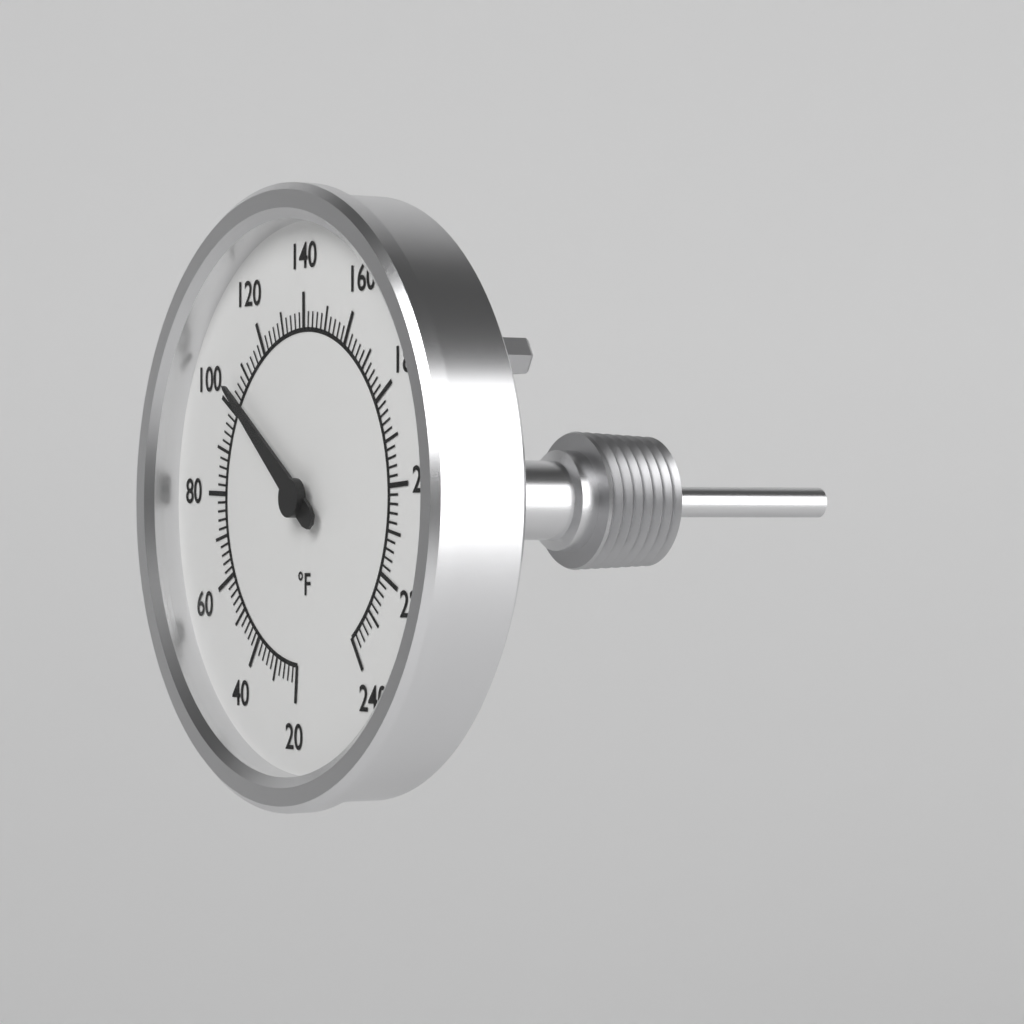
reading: 104 °F
